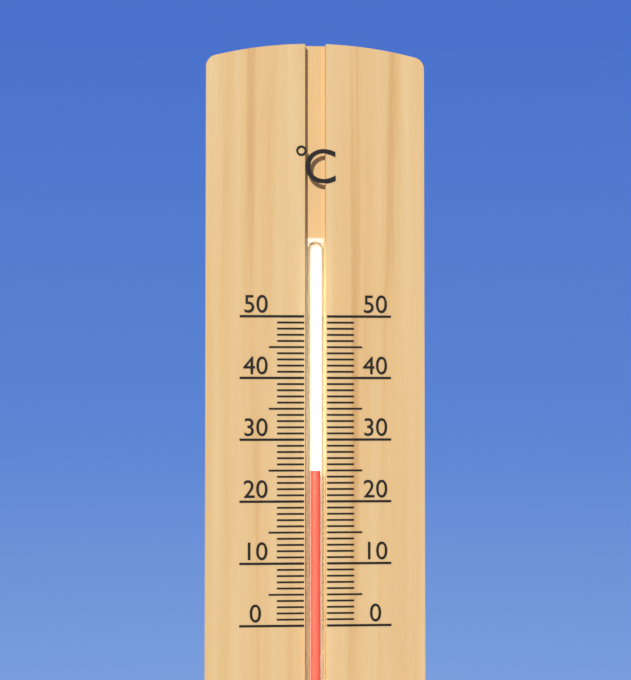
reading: 25 °C
